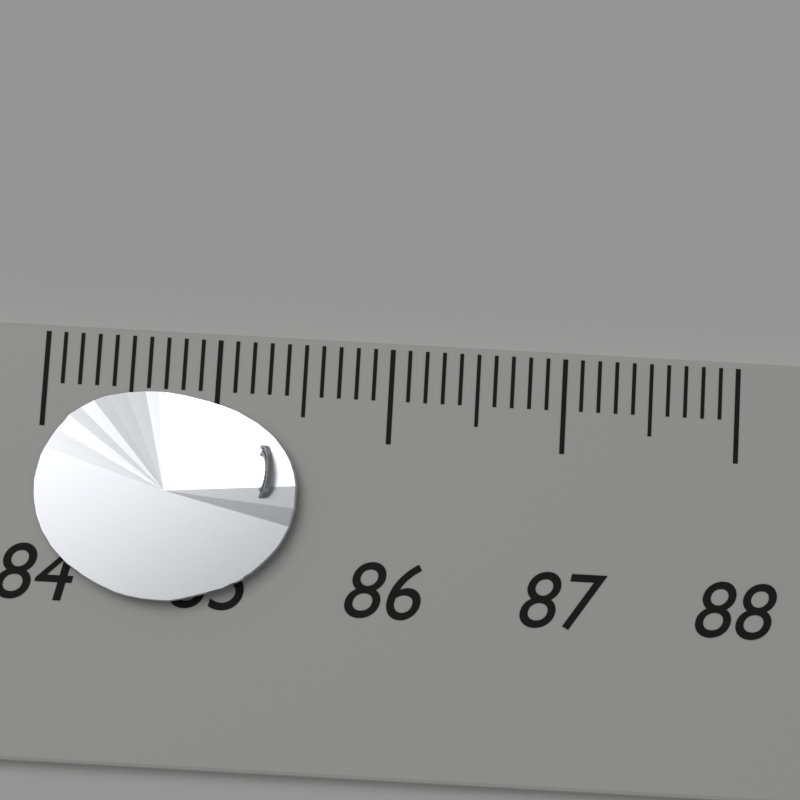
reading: 85.5 (no unit)
